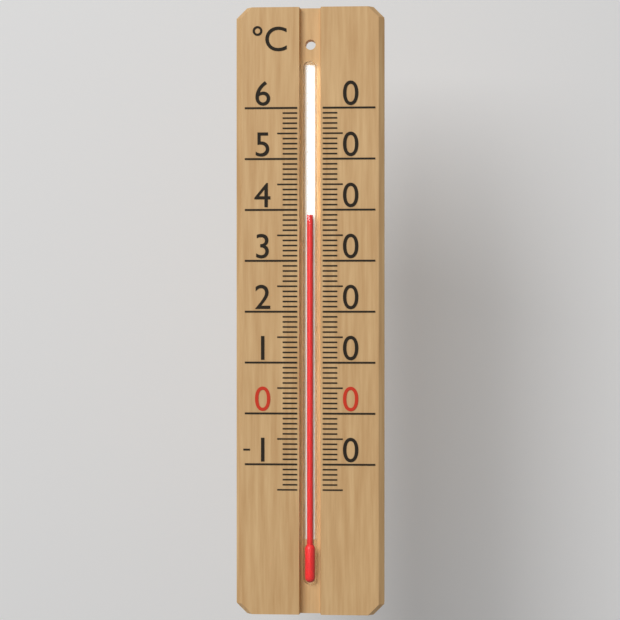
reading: 39 °C
